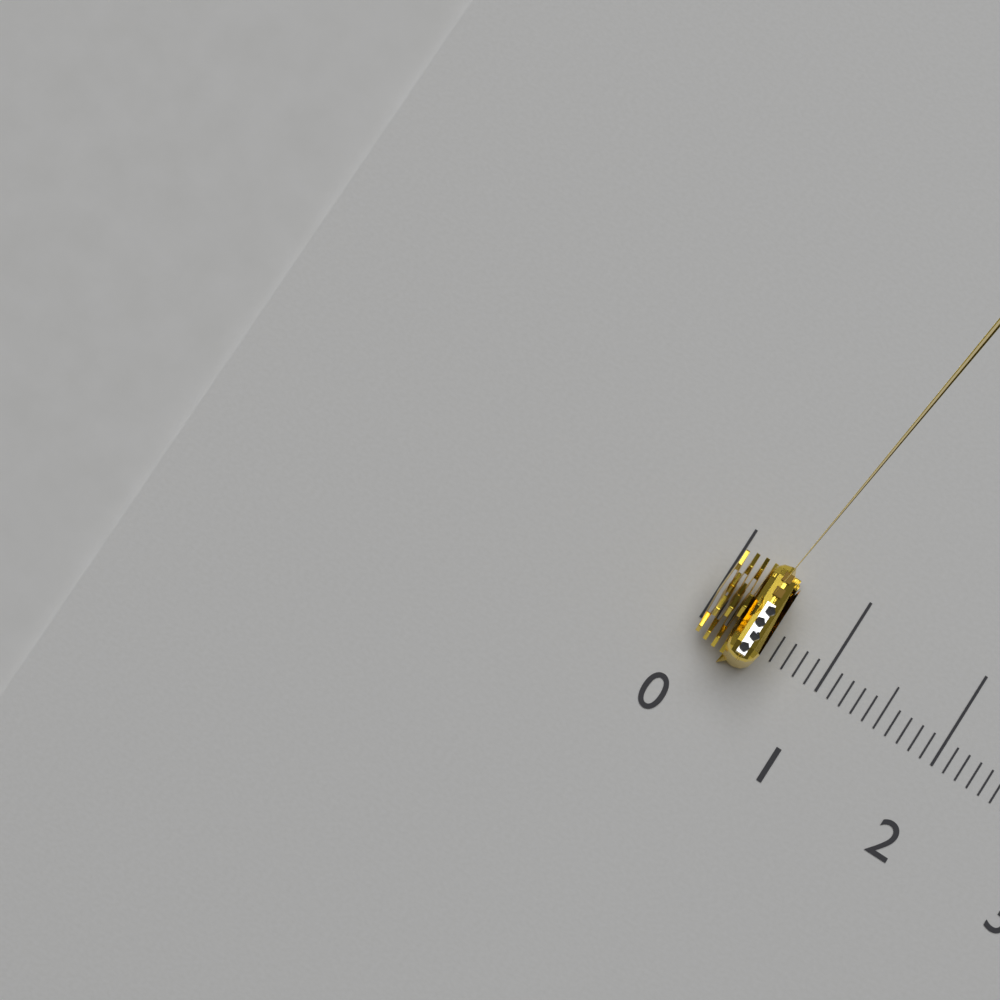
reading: 0.5 (no unit)
